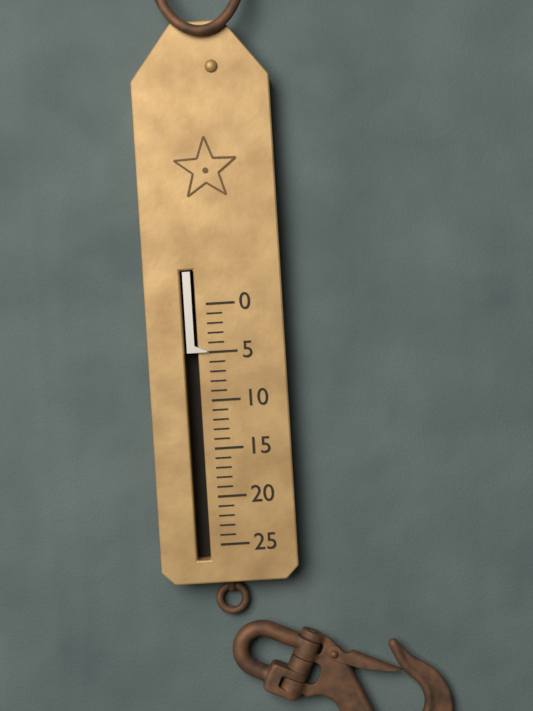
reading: 5 (no unit)
